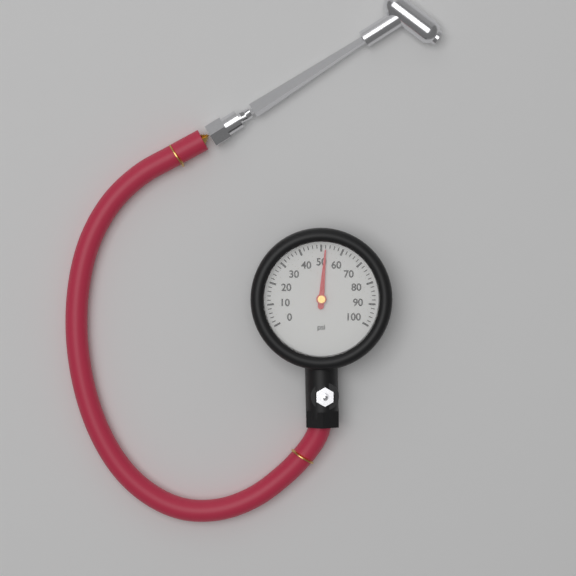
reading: 52 psi
